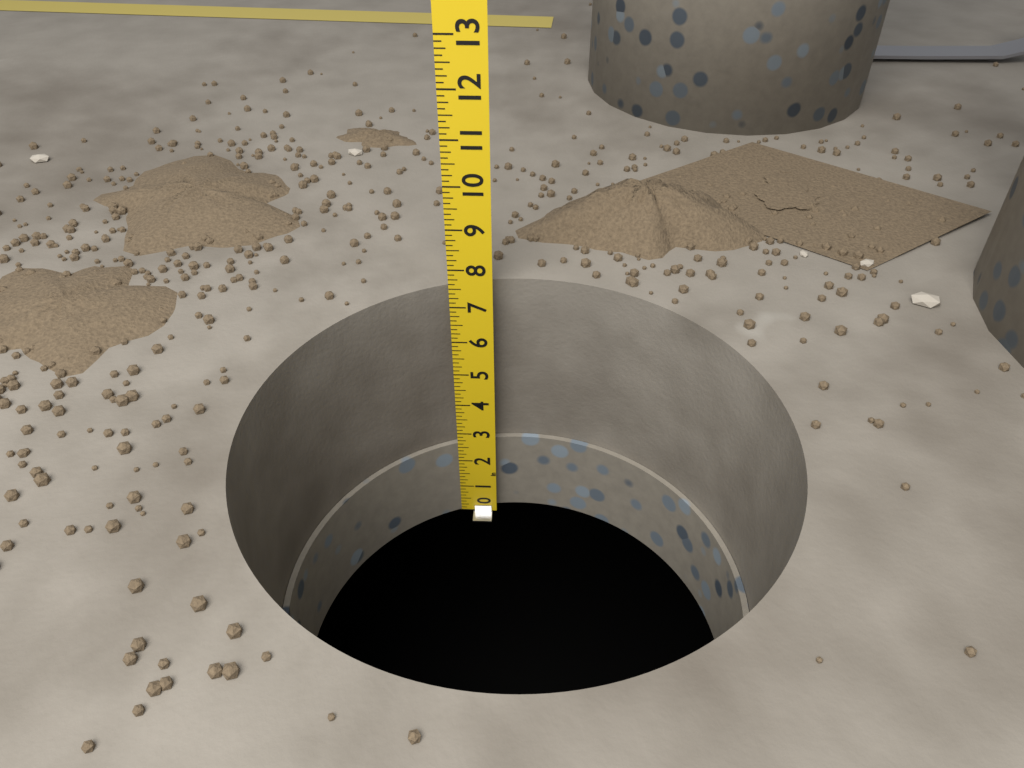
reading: 2.625 in
